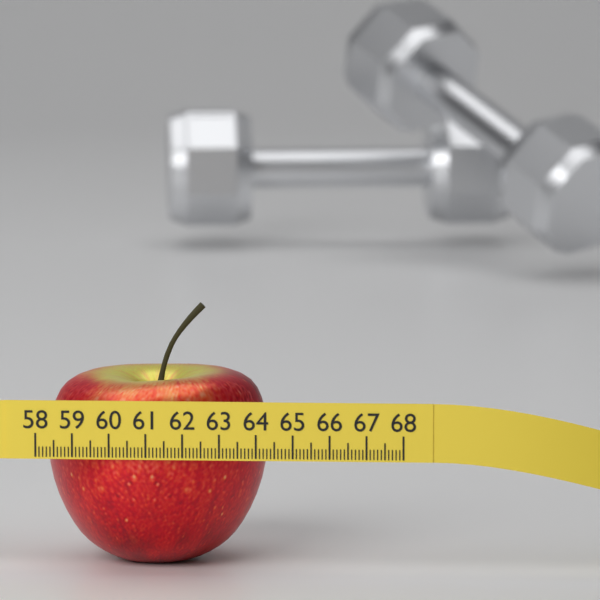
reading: 64.1 (no unit)
